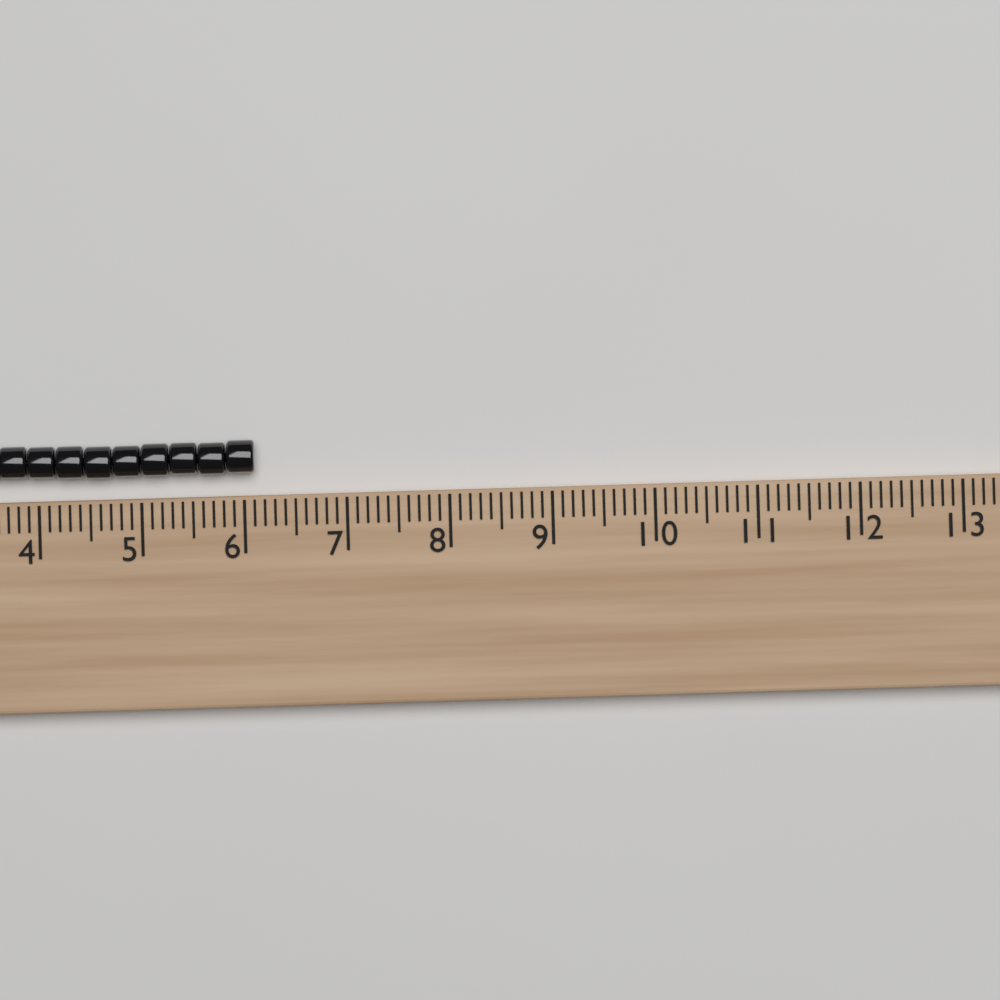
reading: 6.1 (no unit)
